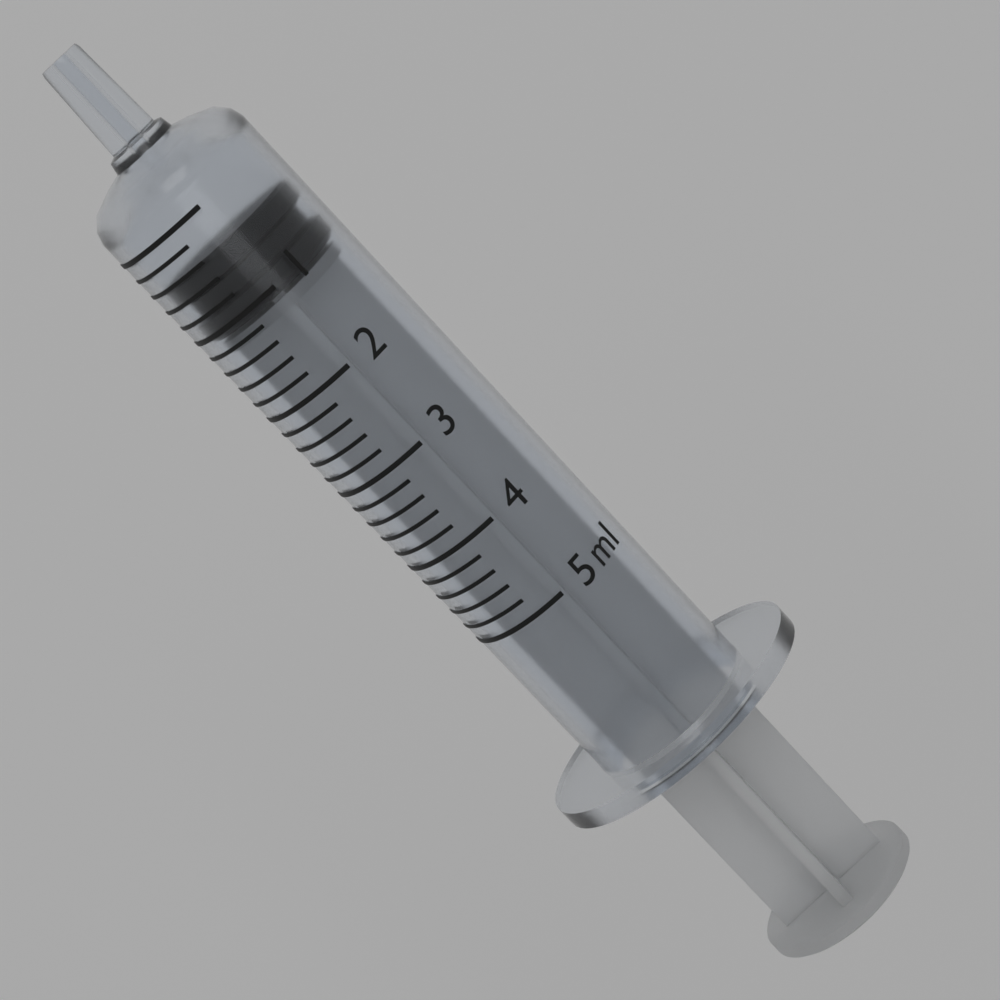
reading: 0.4 ml
